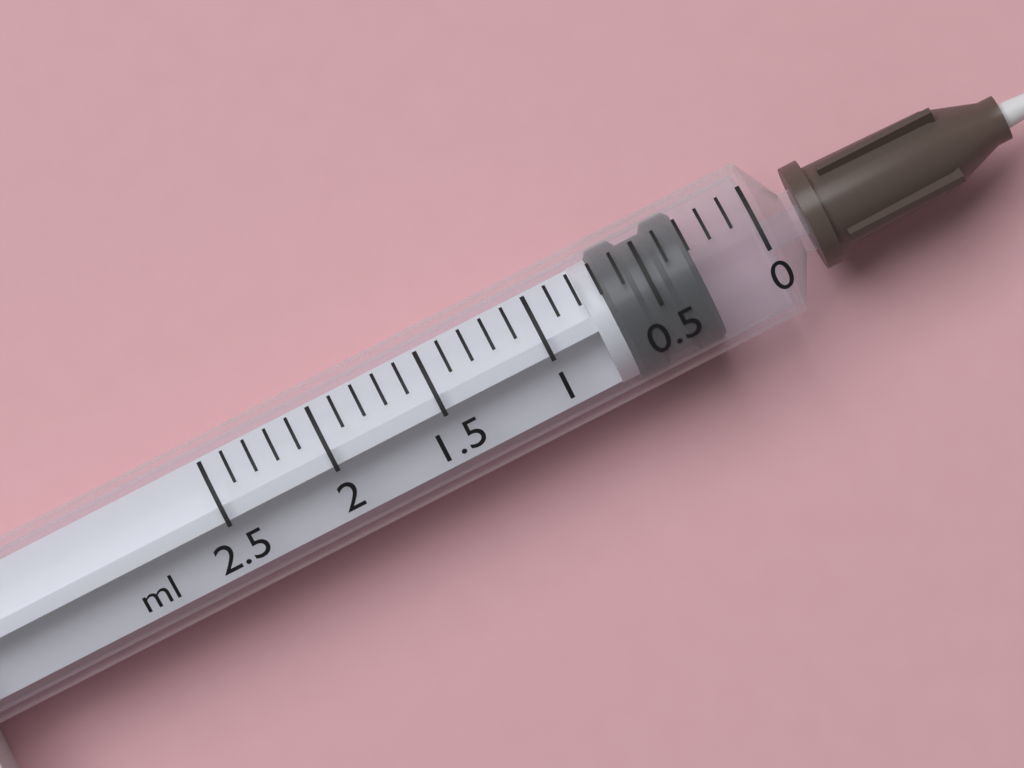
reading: 0.3 ml
